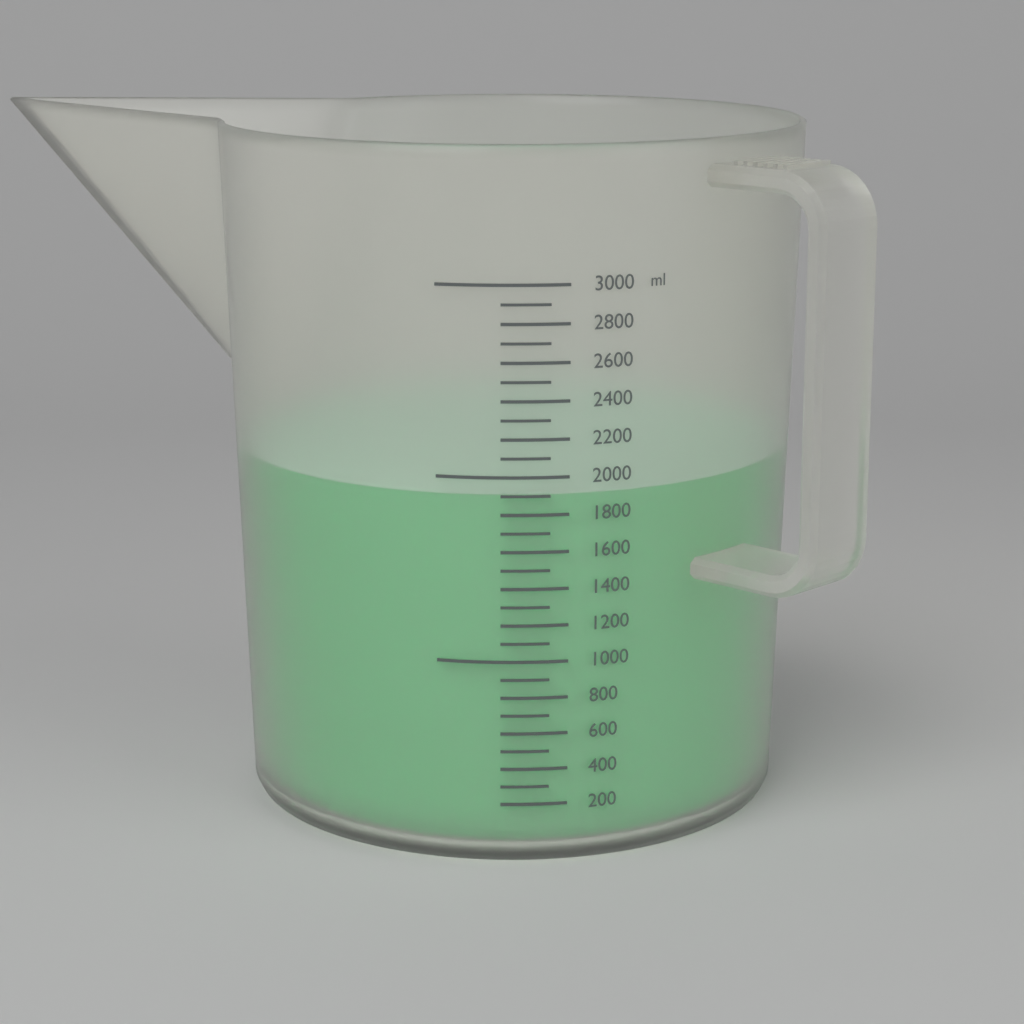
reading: 1900 ml
